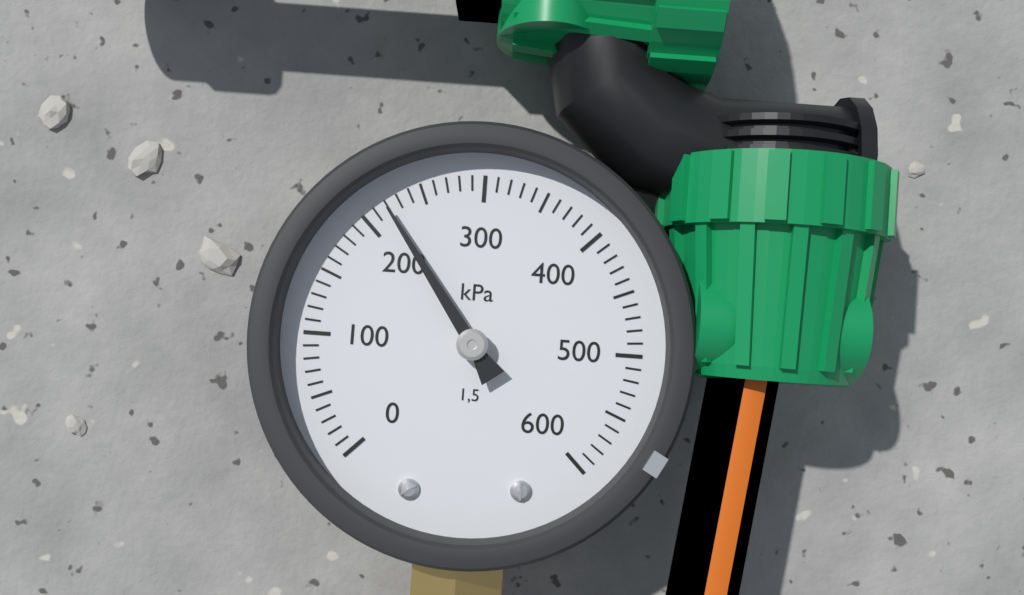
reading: 220 kPa
